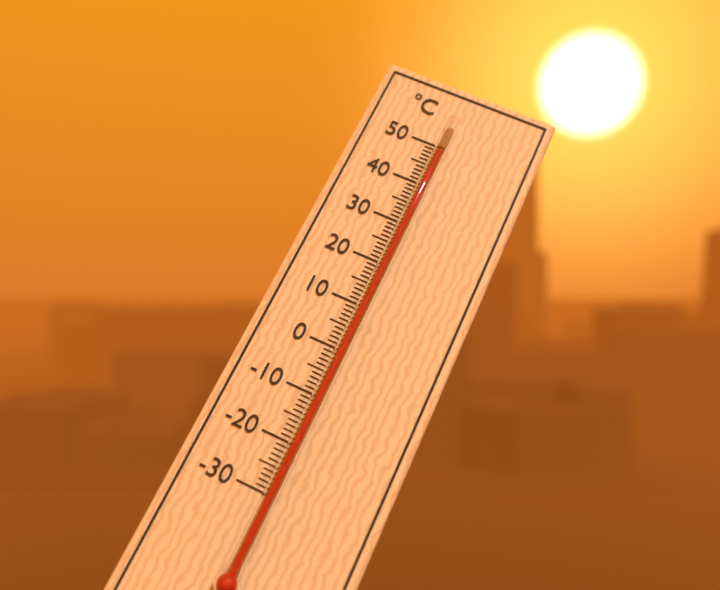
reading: 48 °C
